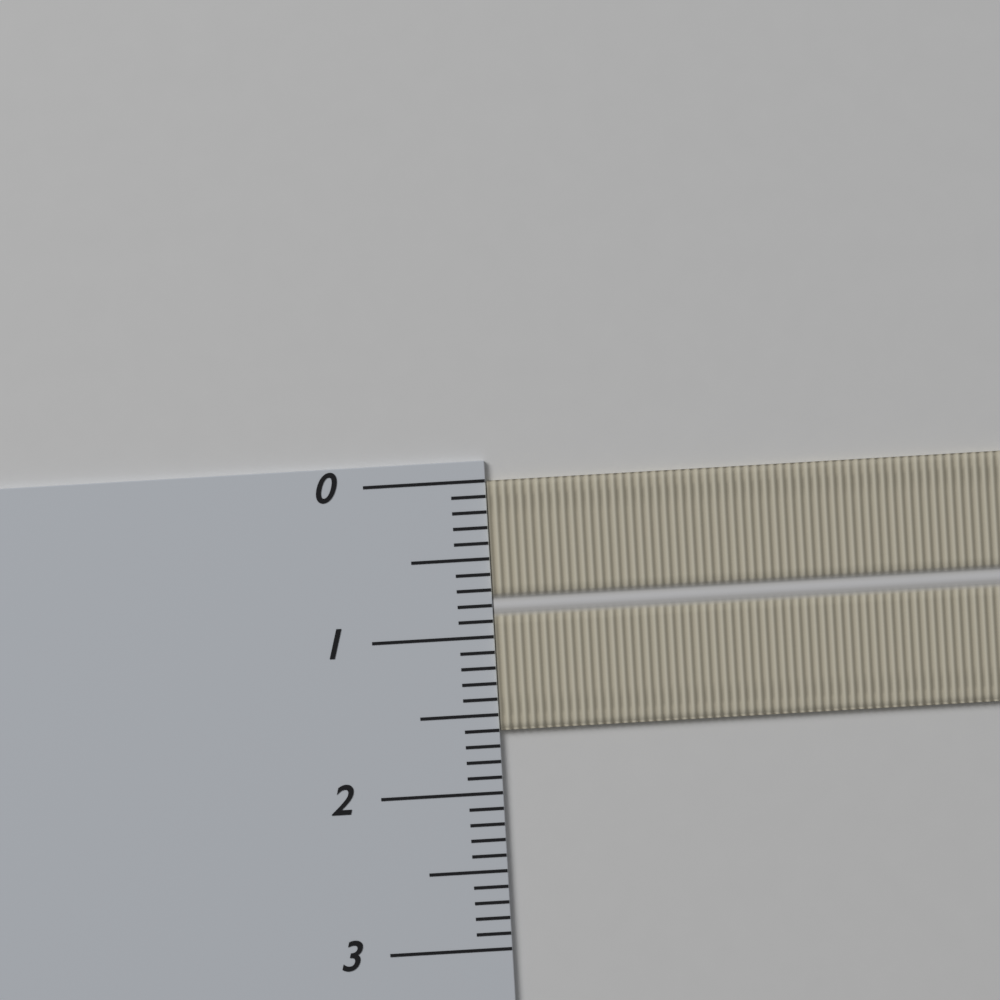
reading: 1.6 (no unit)
